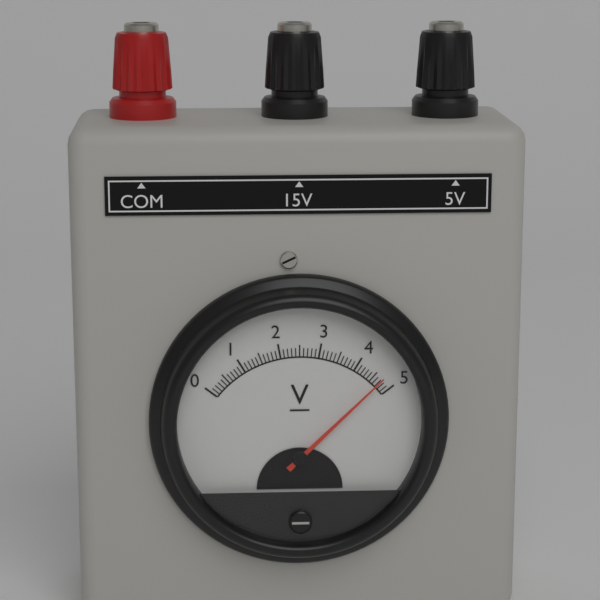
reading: 4.7 V
